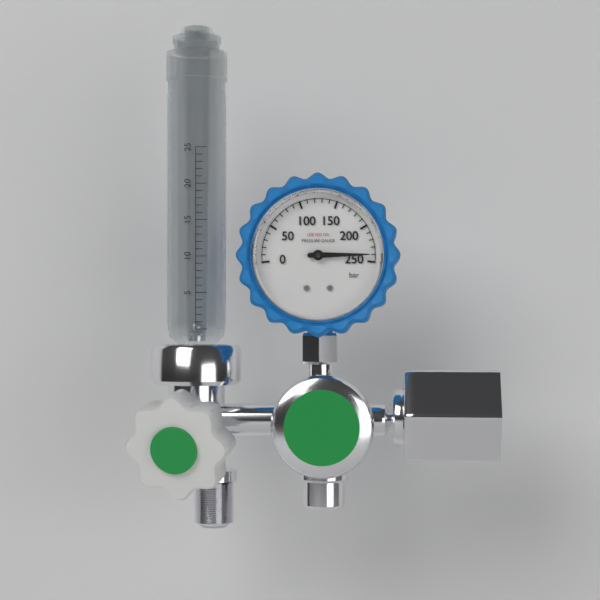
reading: 240 bar
